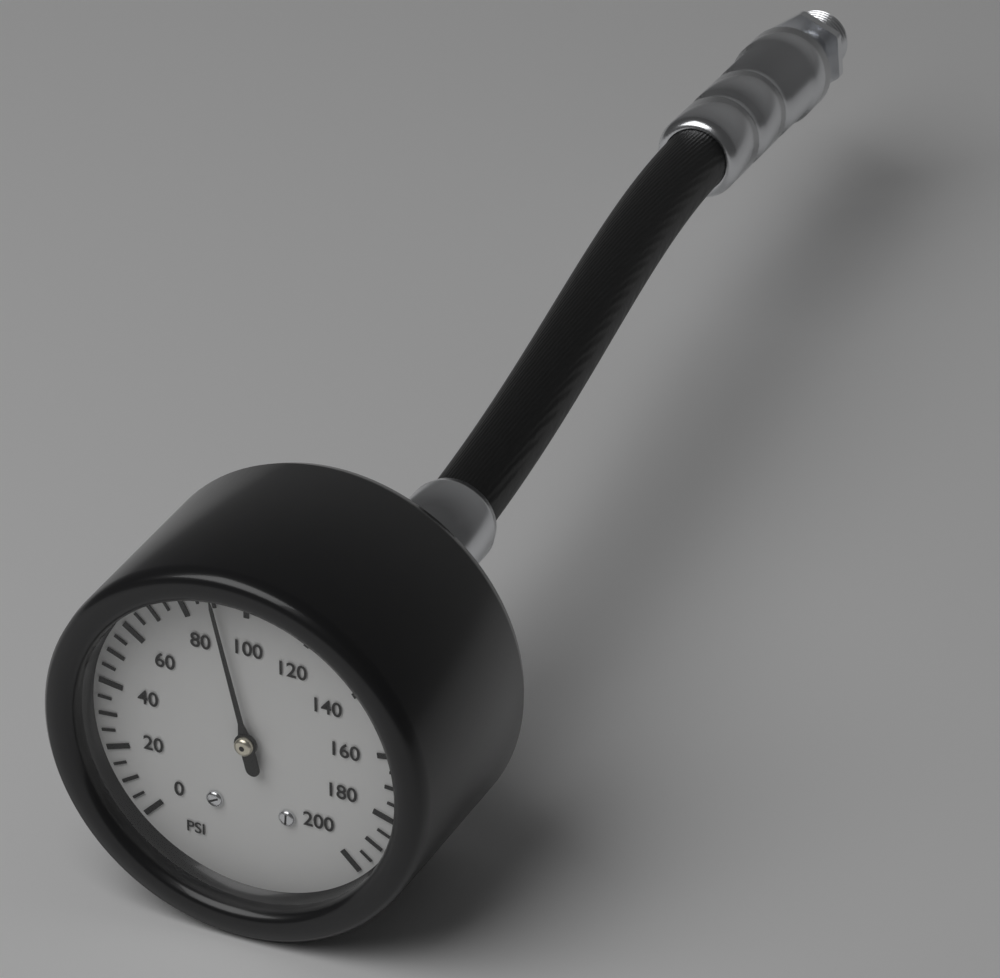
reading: 90 psi
